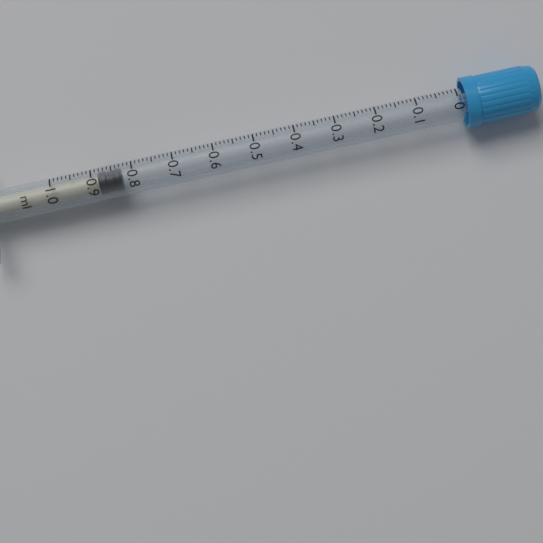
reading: 0.83 ml
